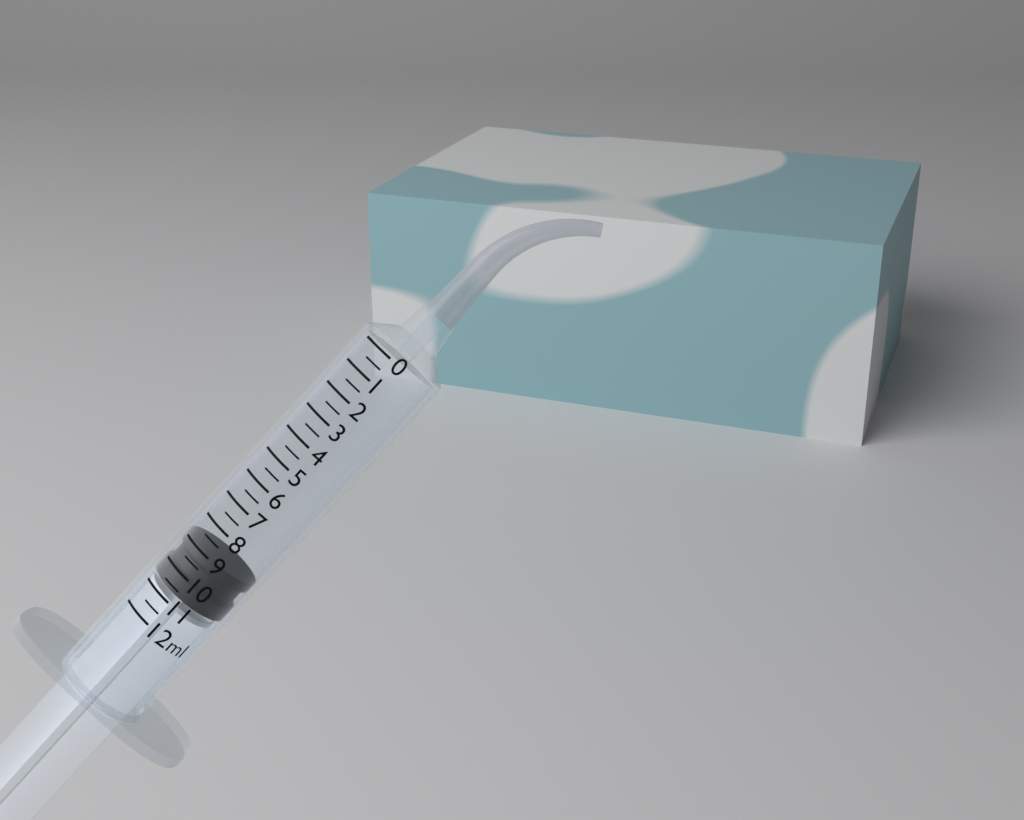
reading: 9.0 ml
